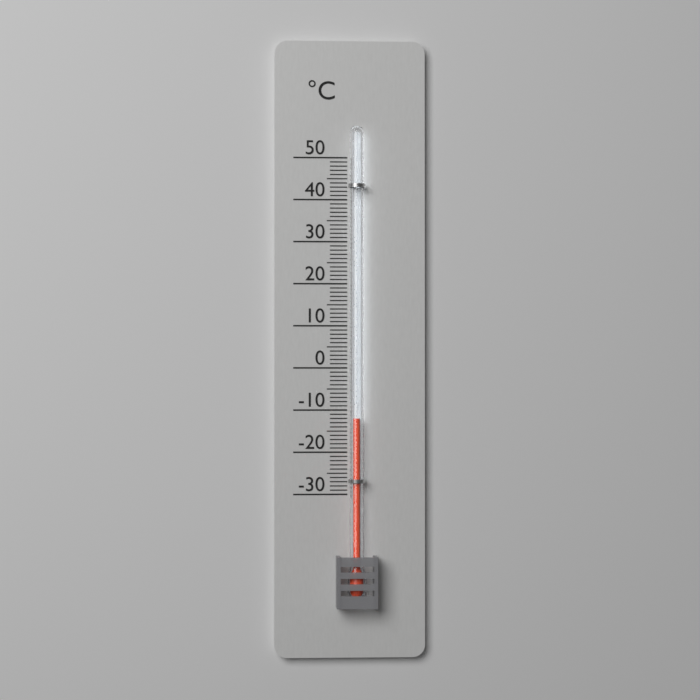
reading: -12 °C
